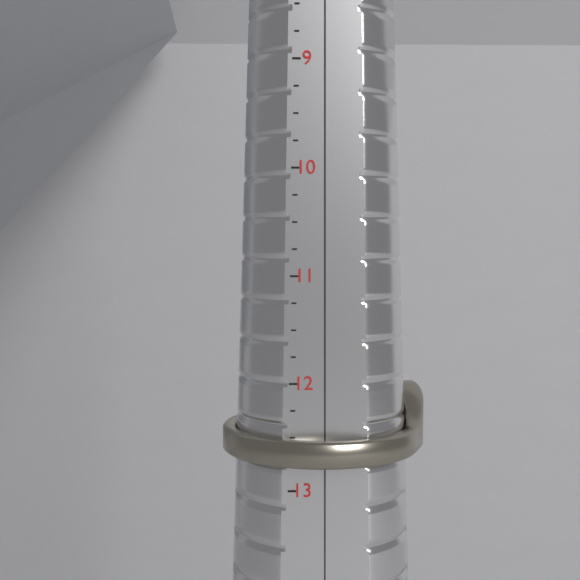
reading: 12.75 (no unit)
